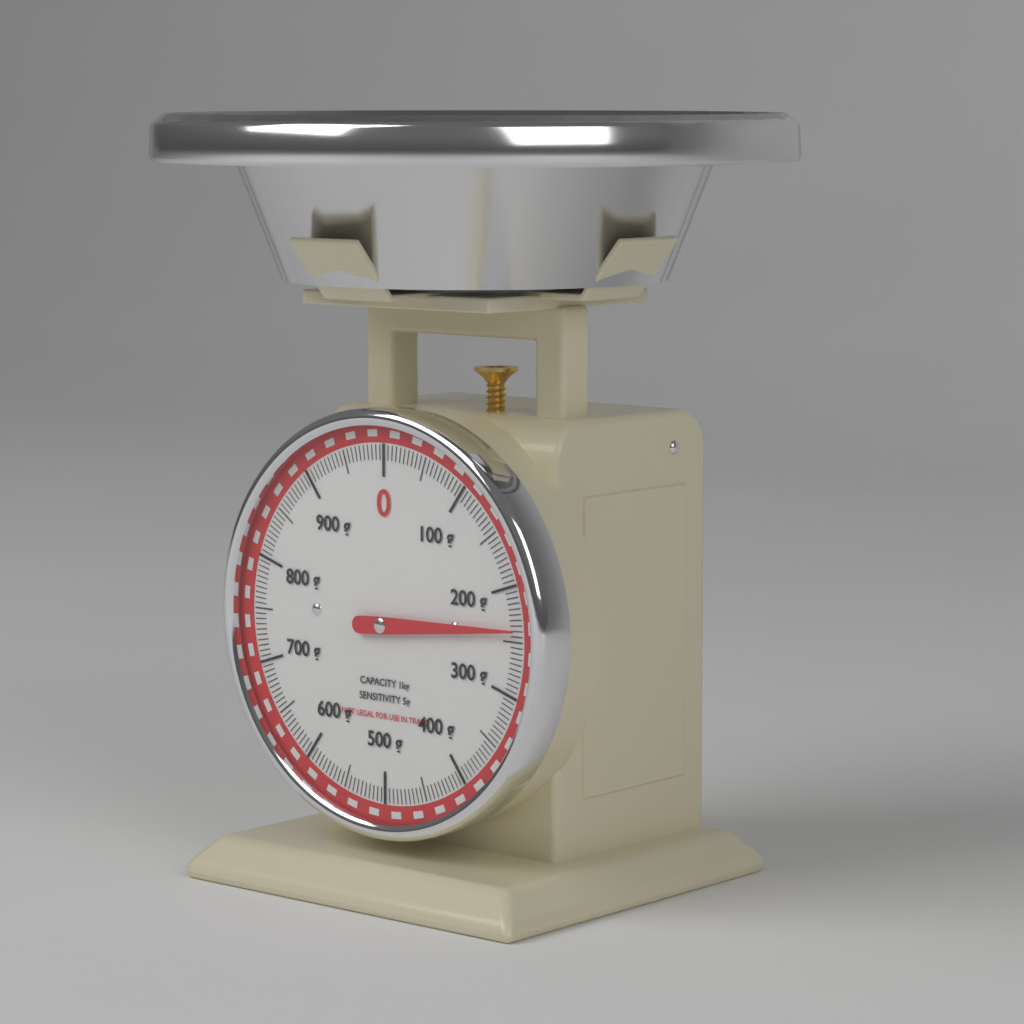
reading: 240 g
